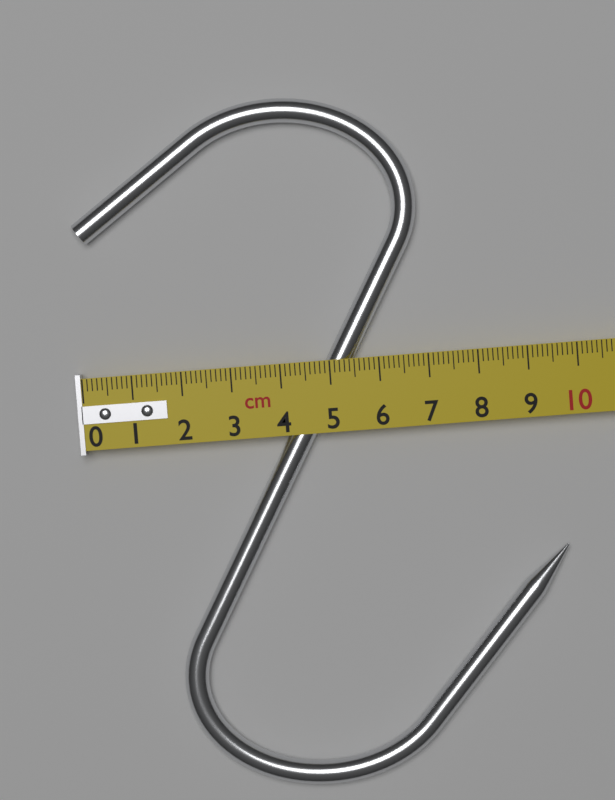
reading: 9.6 cm
